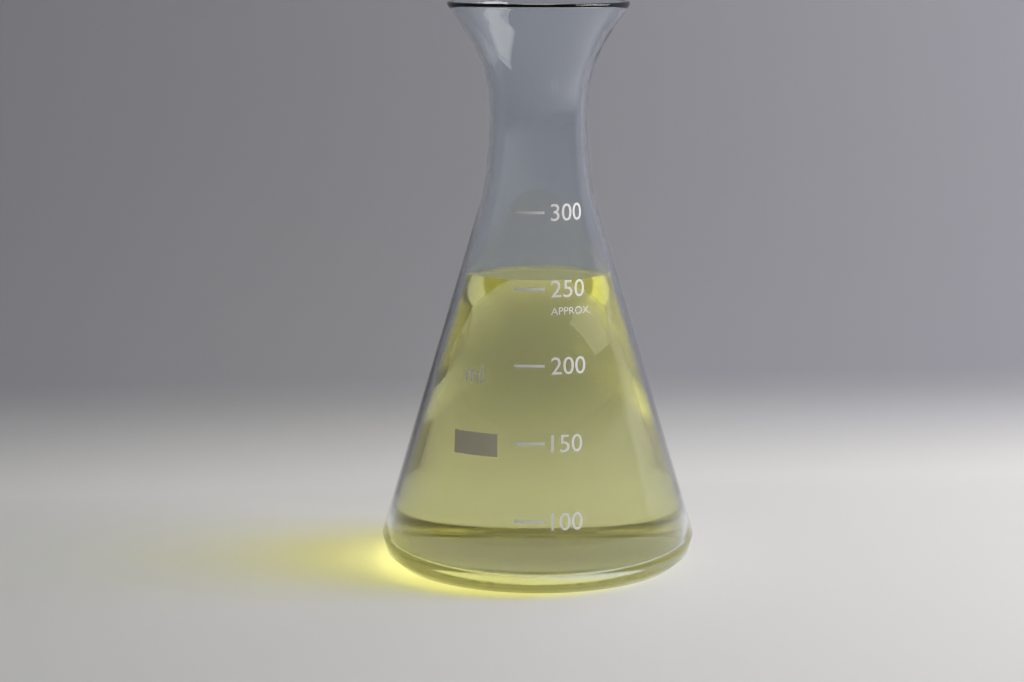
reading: 255 ml
